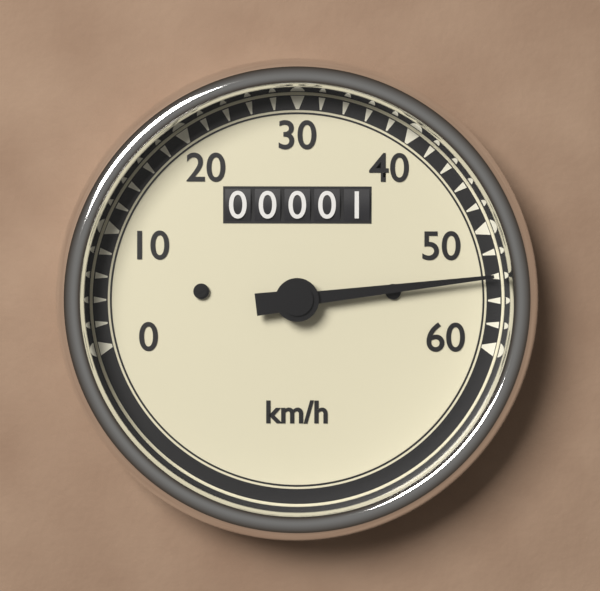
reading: 54 km/h
